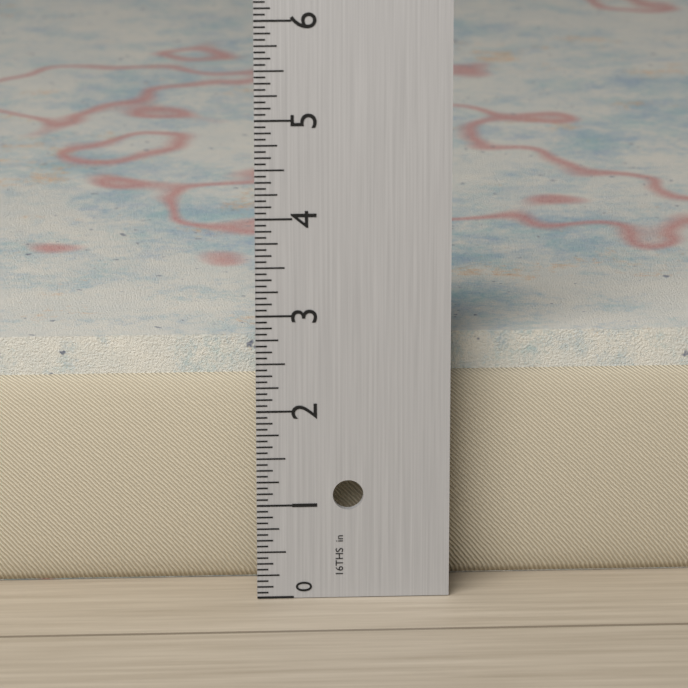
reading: 2.6250 in
